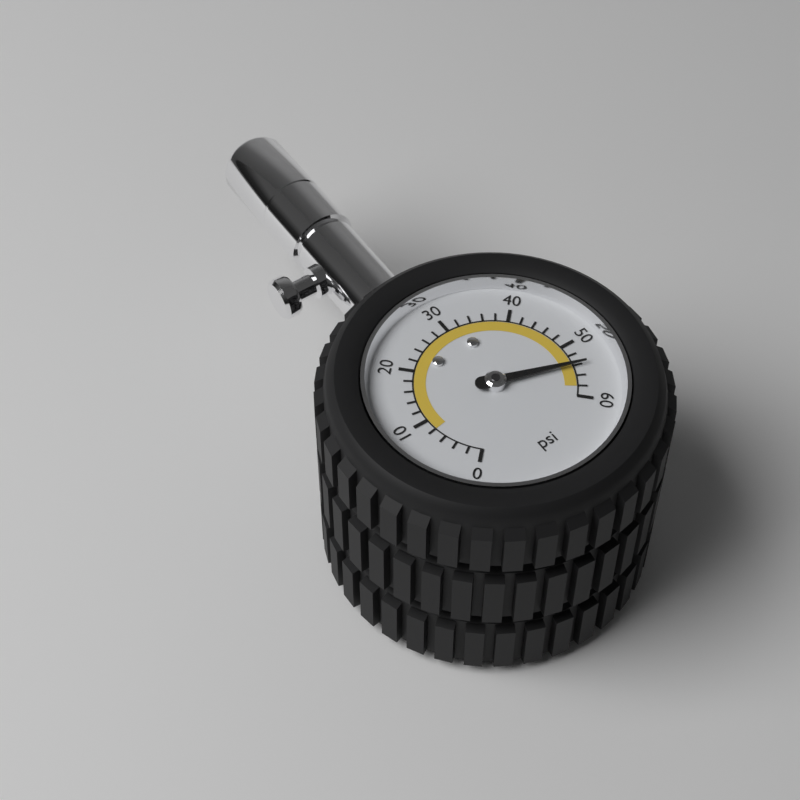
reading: 54 psi
